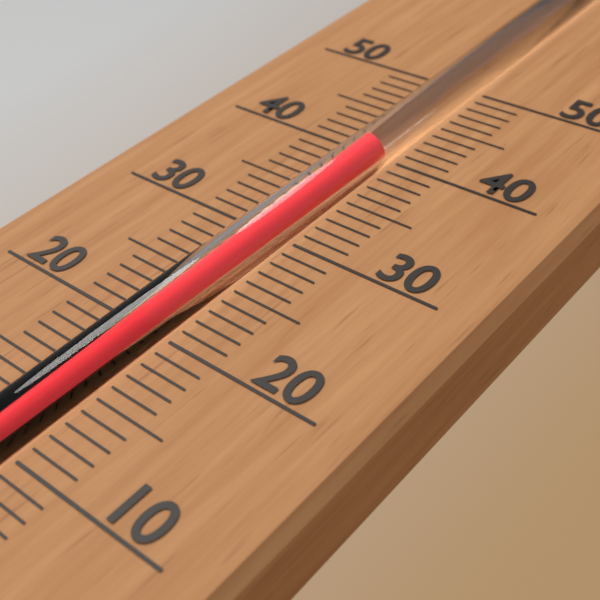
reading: 40 (no unit)
